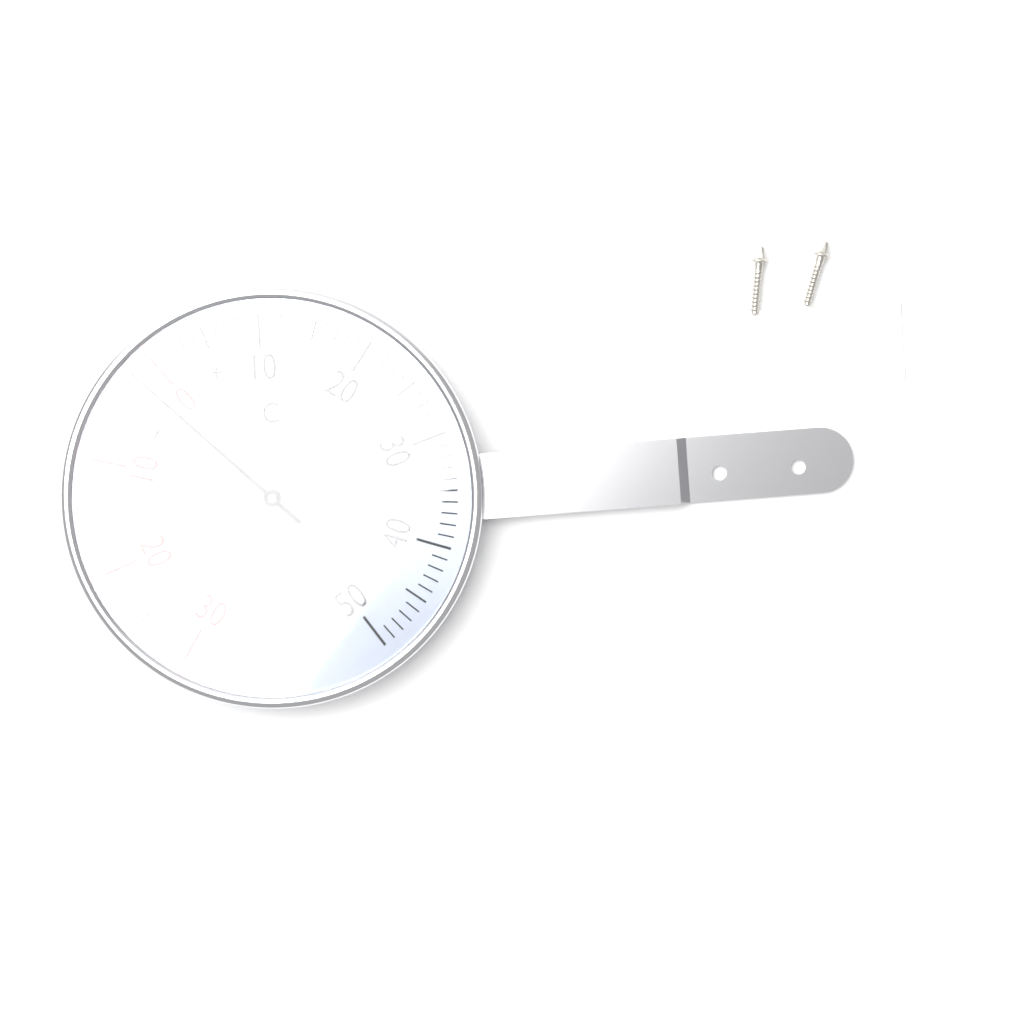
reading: -2 °C
